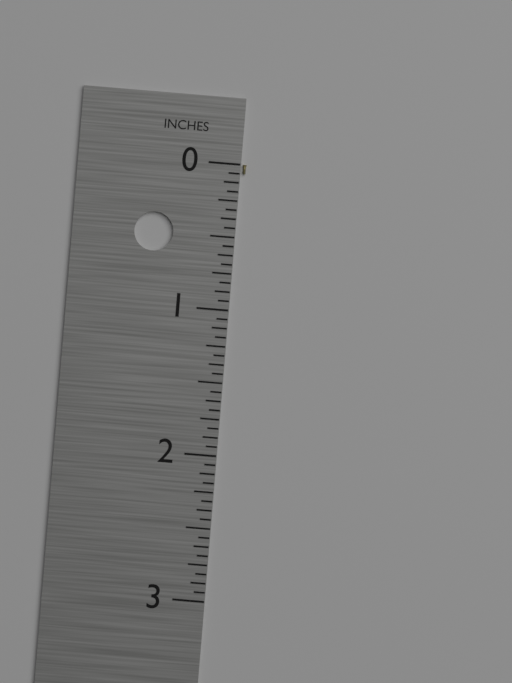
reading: 0.0625 in
